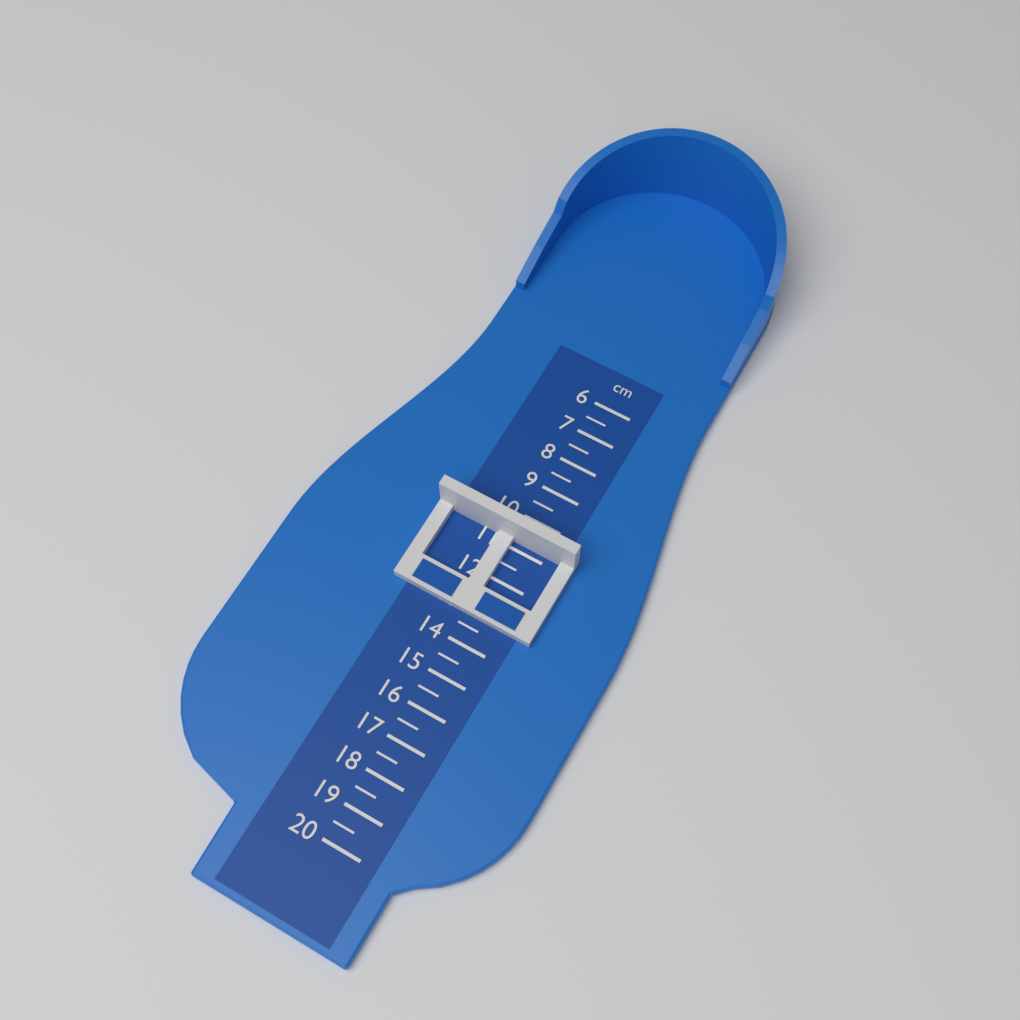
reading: 10.5 cm
